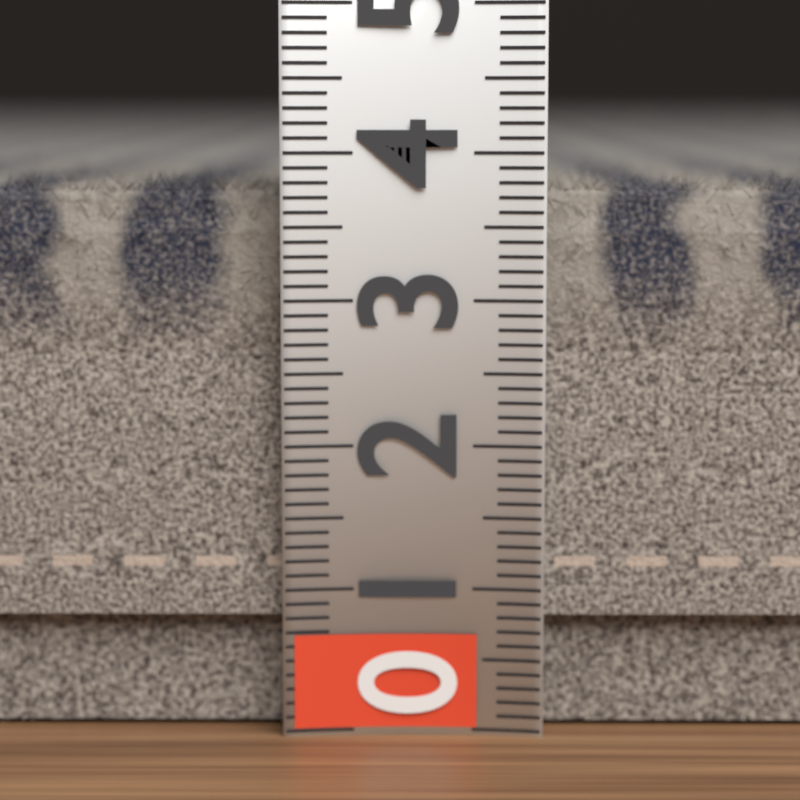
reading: 3.9 (no unit)
